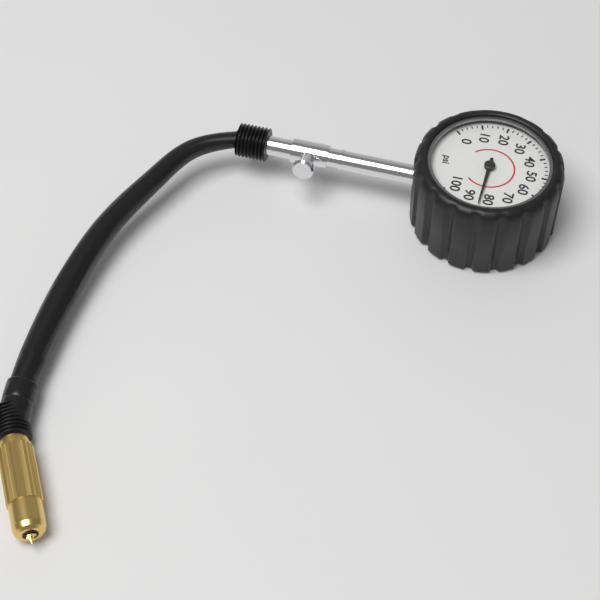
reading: 84 psi
